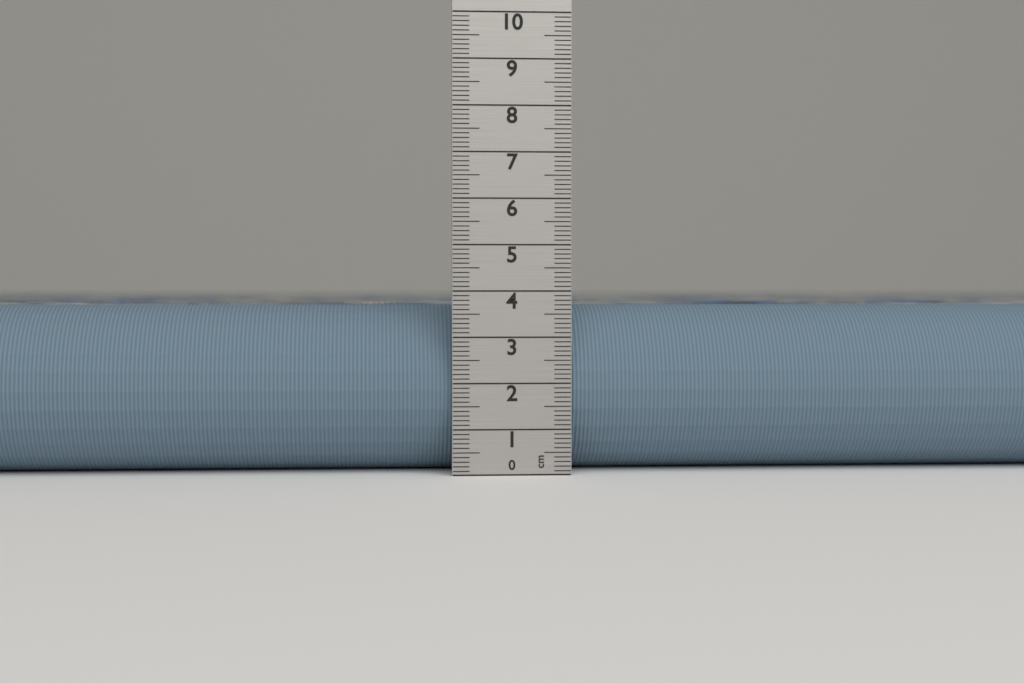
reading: 3.7 cm
